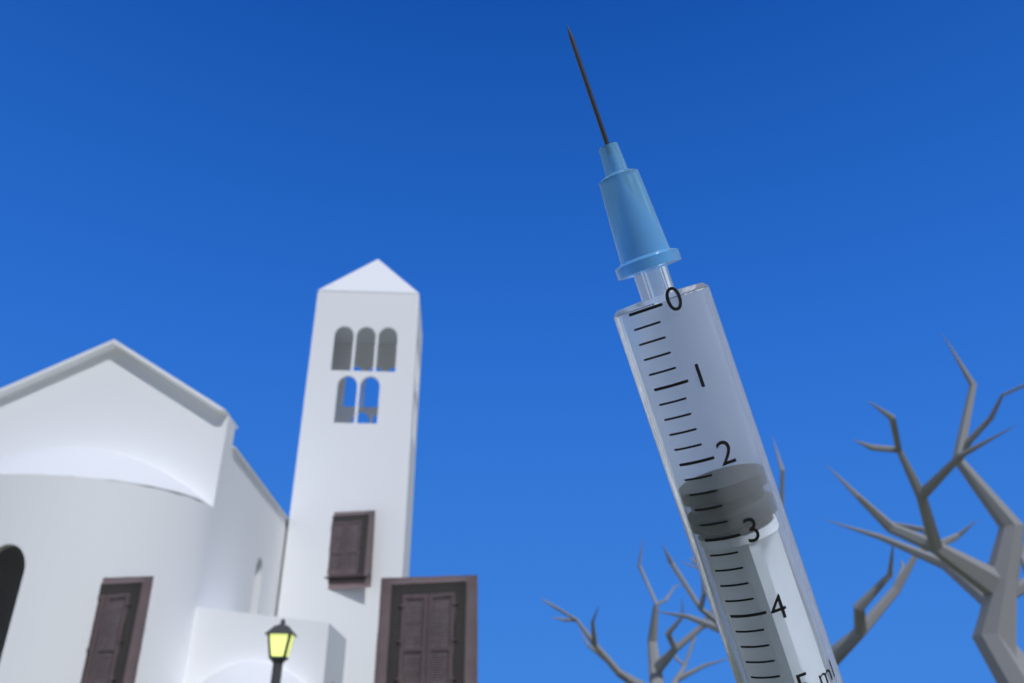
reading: 2.4 ml
